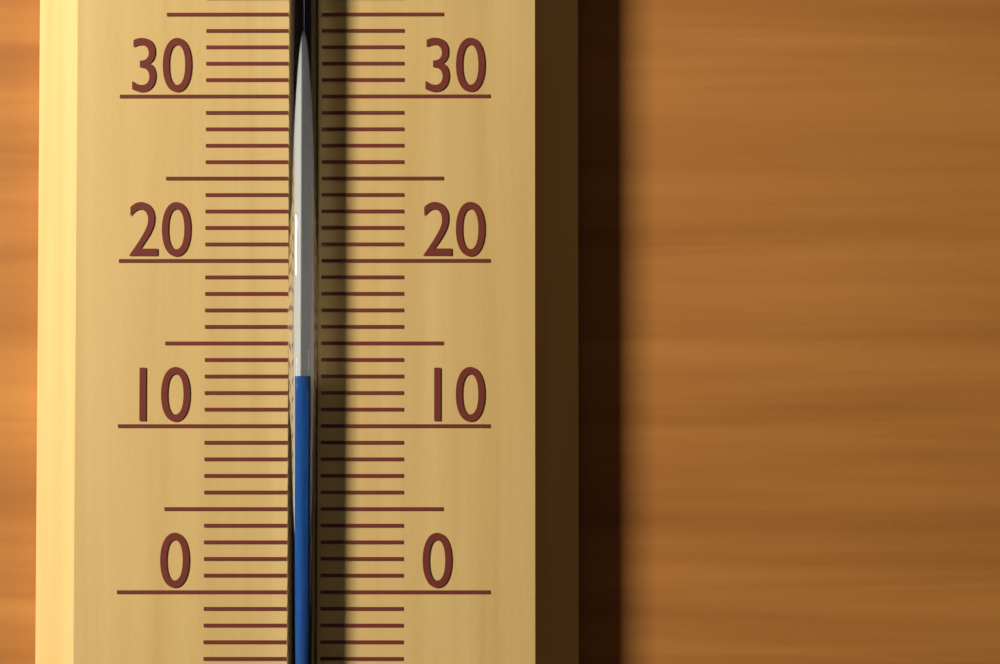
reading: 13 °C
